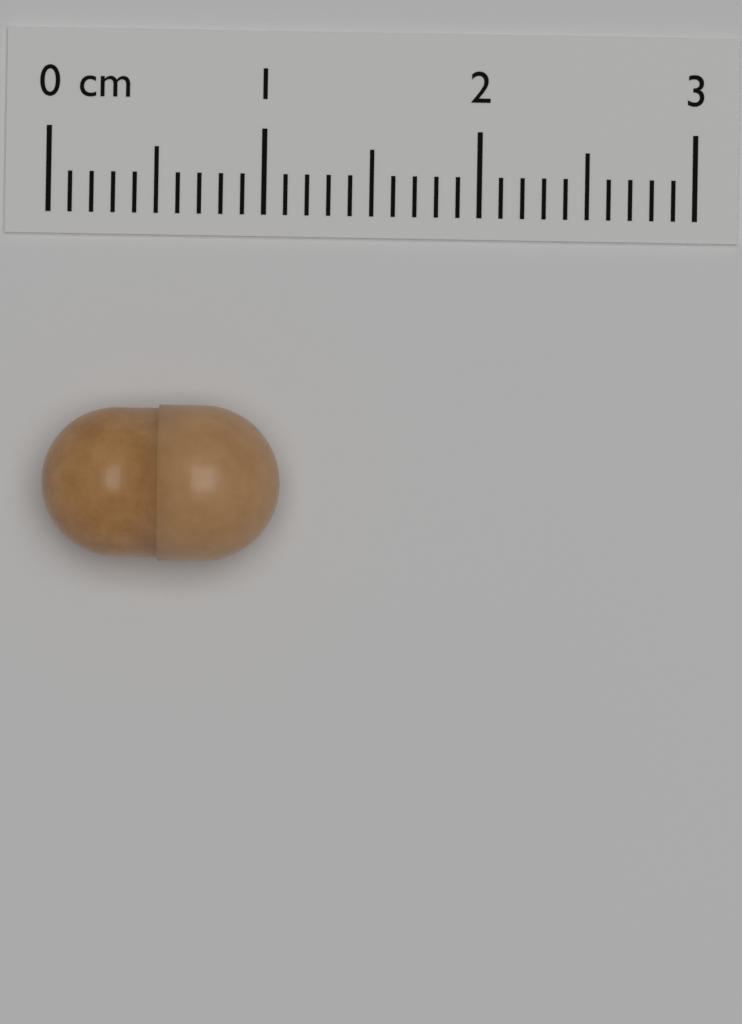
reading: 1.1 cm
